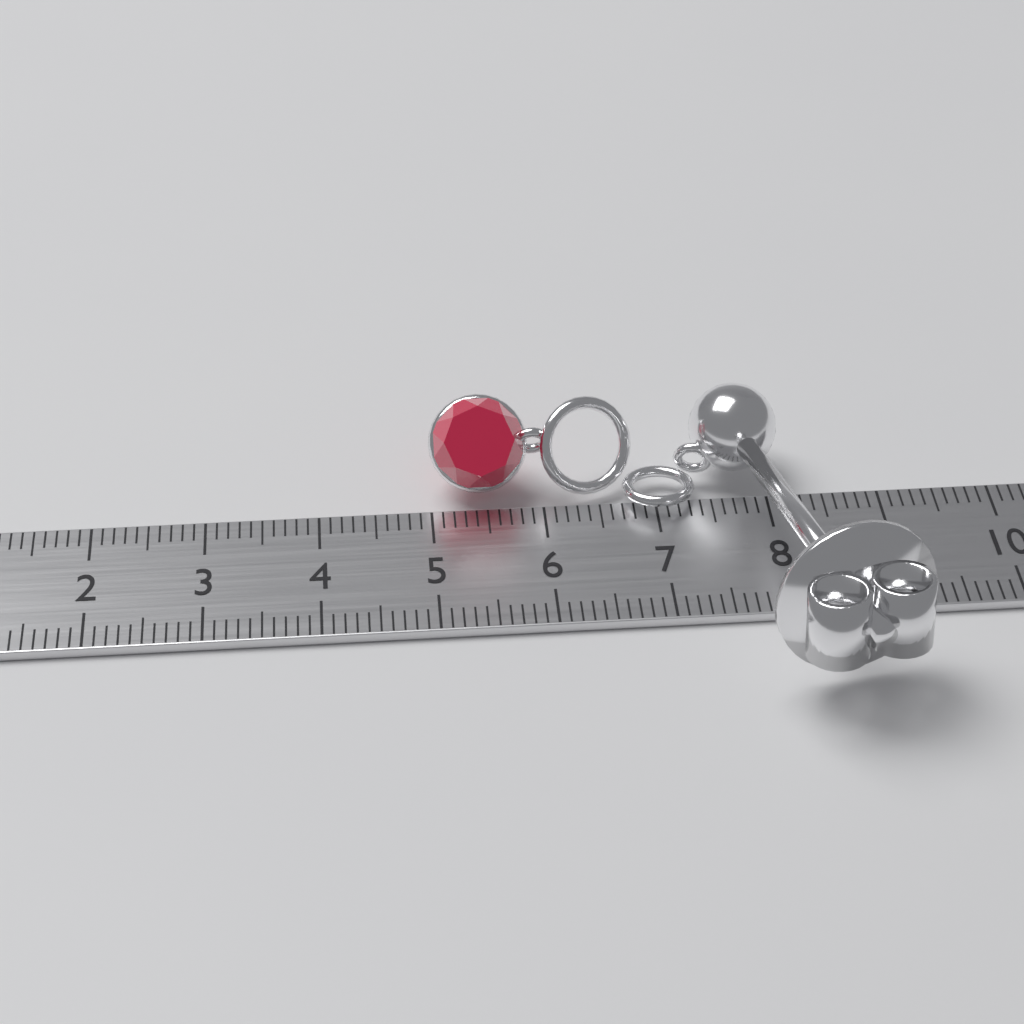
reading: 9.0 cm
